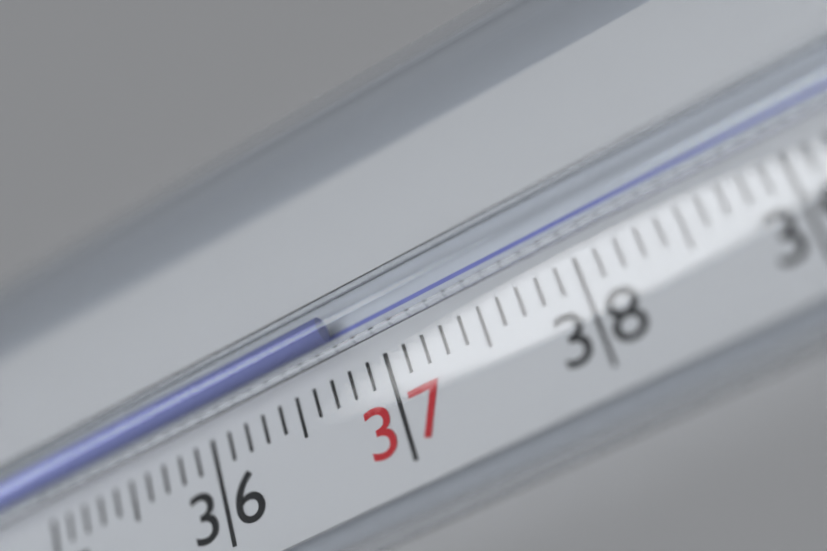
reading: 36.8 °C
